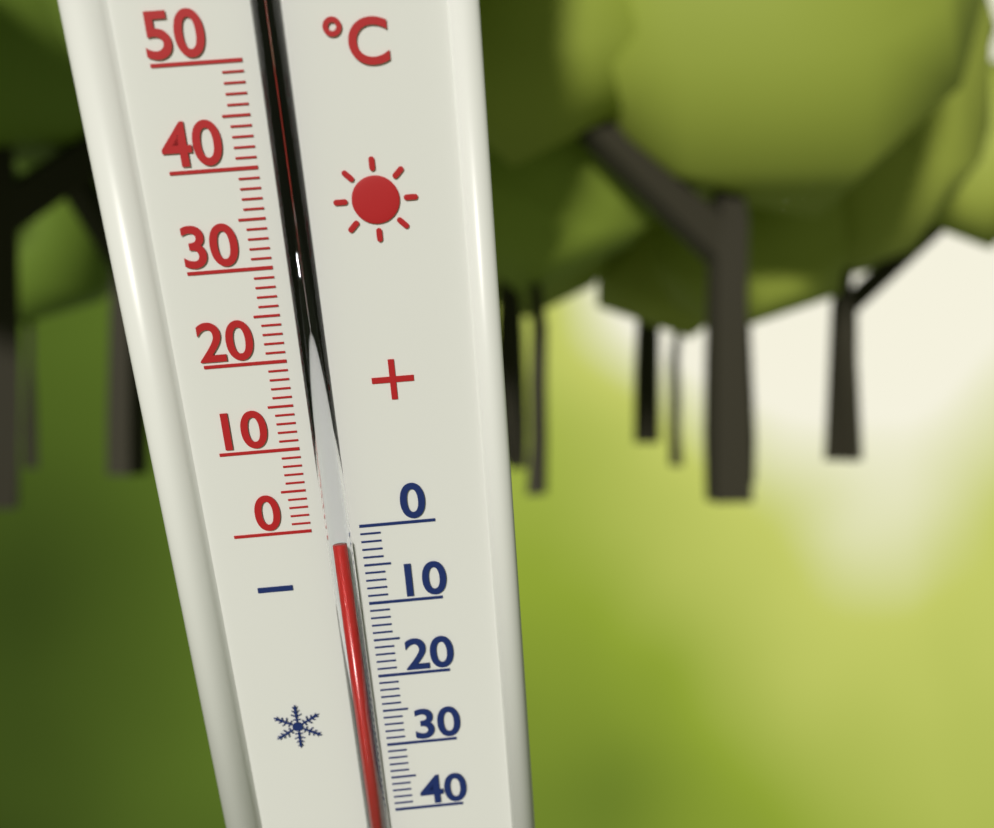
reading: -1 °C
